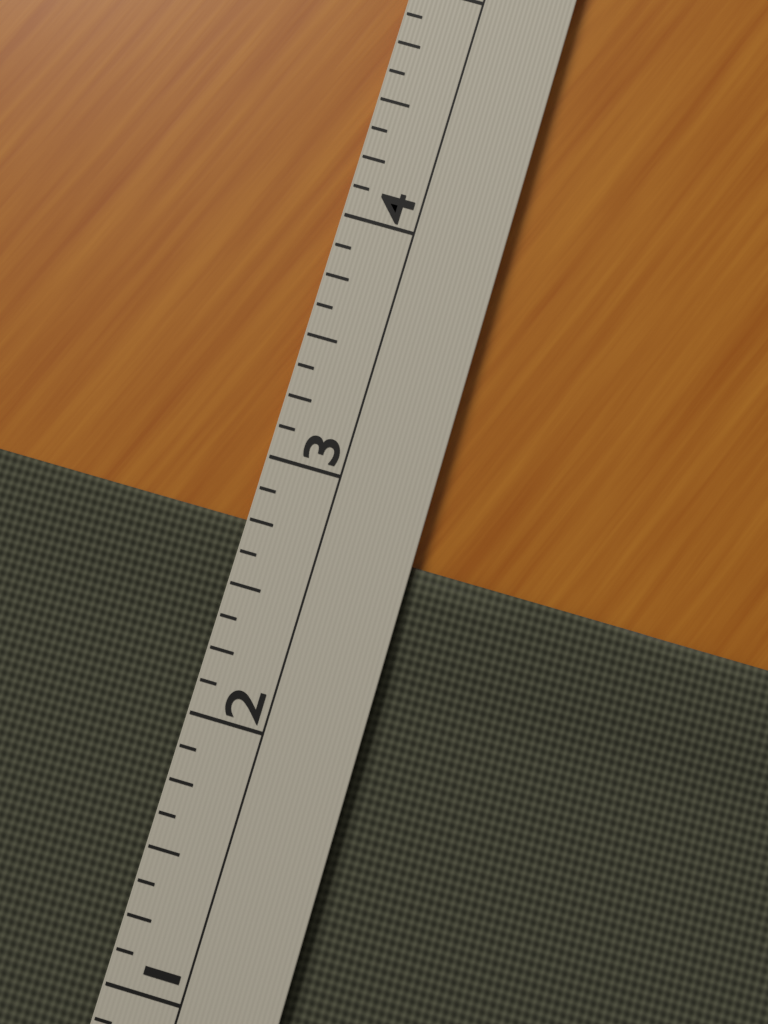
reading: 2.750 (no unit)
